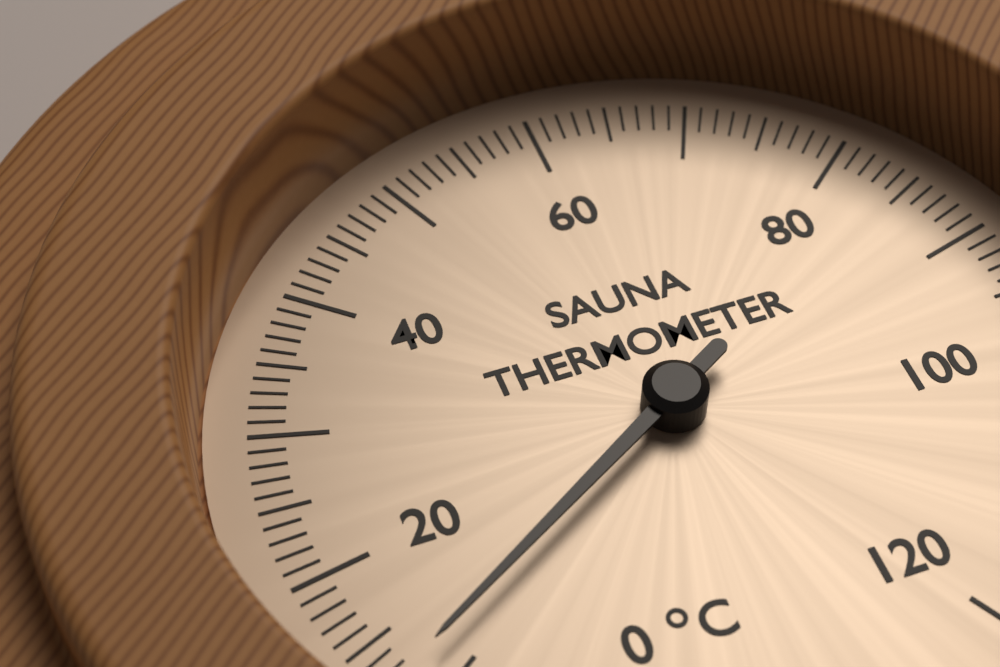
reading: 12 °C
